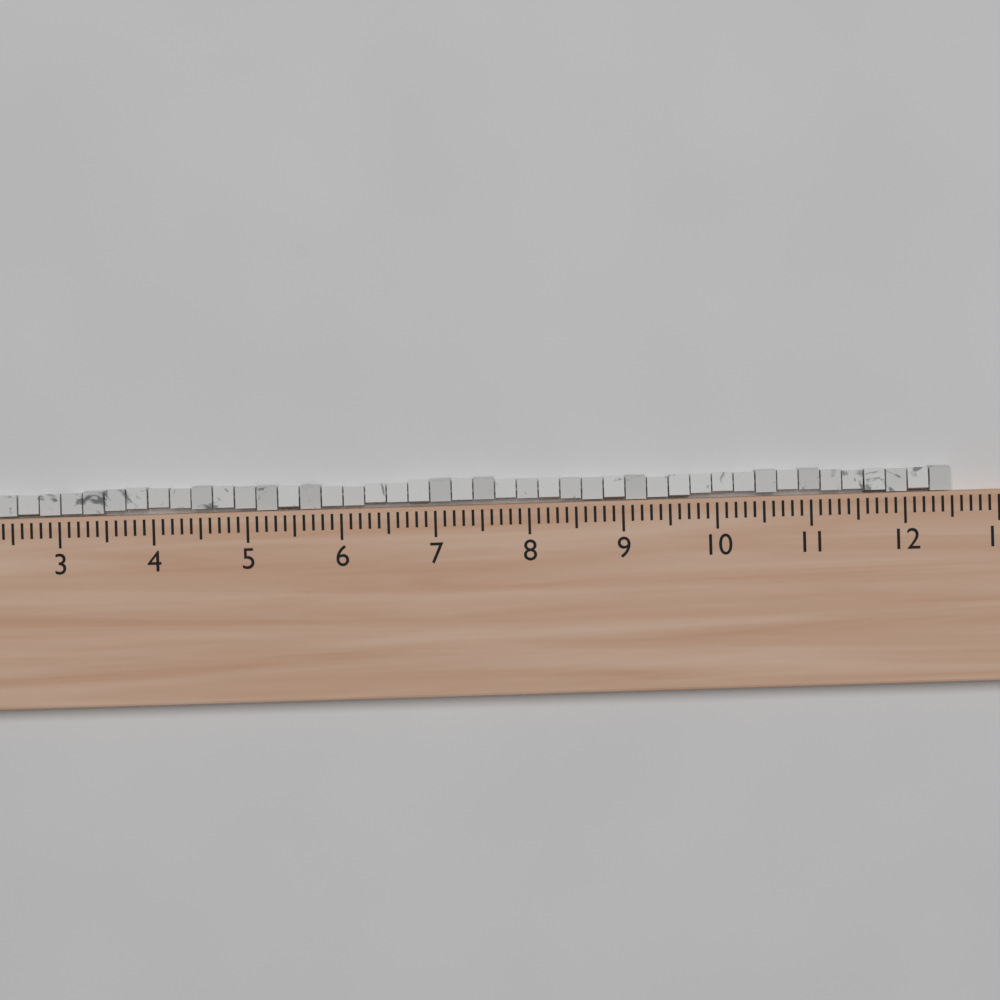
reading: 12.5 (no unit)
